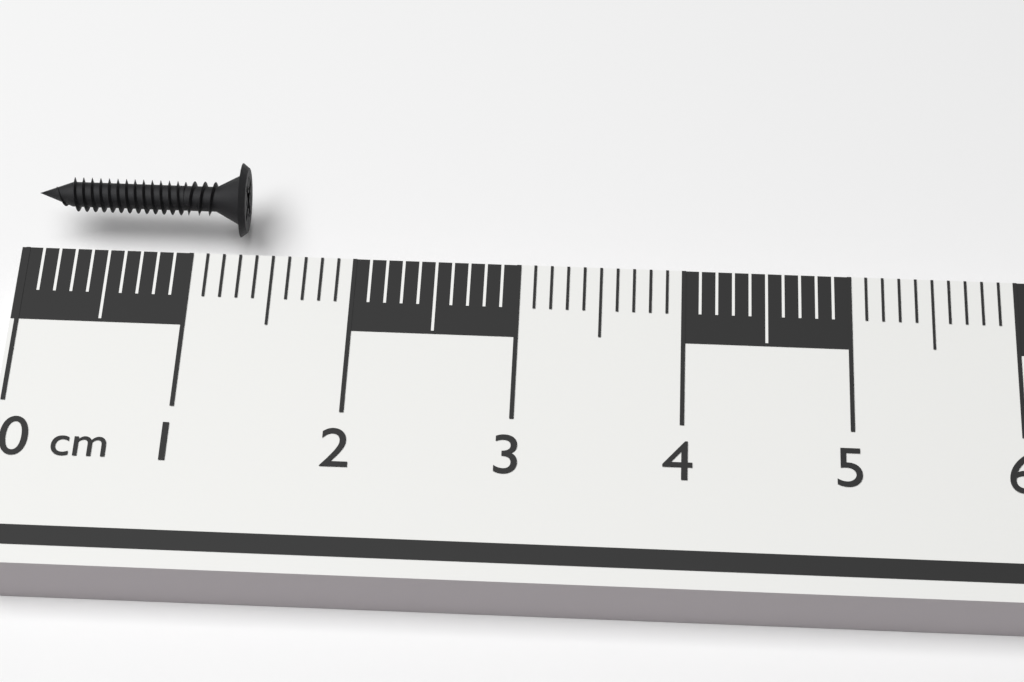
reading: 1.3 cm
